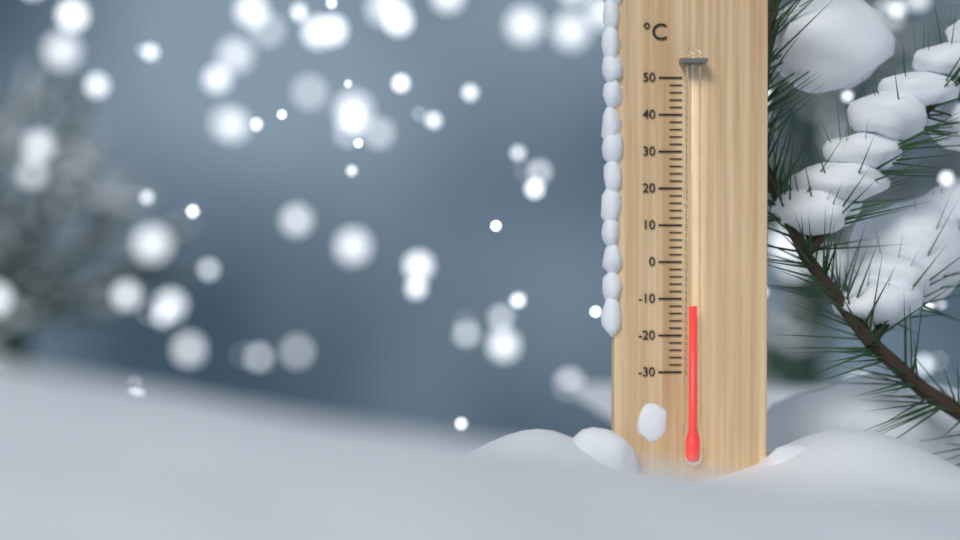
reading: -12 °C
